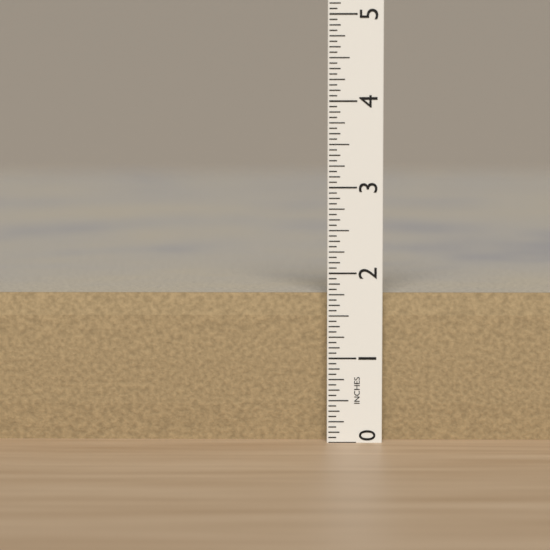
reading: 1.7500 in
